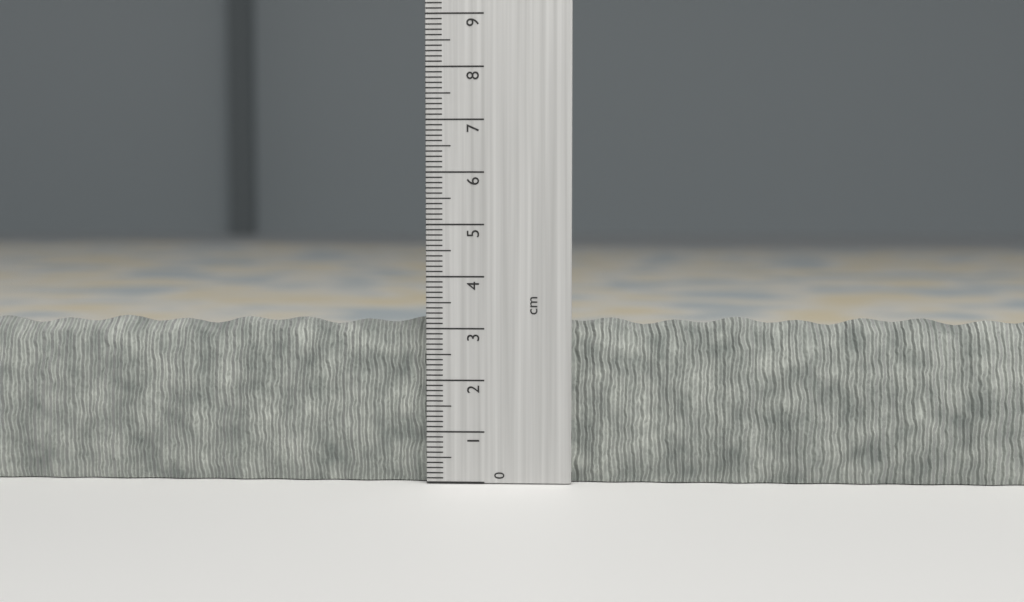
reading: 3.2 cm
